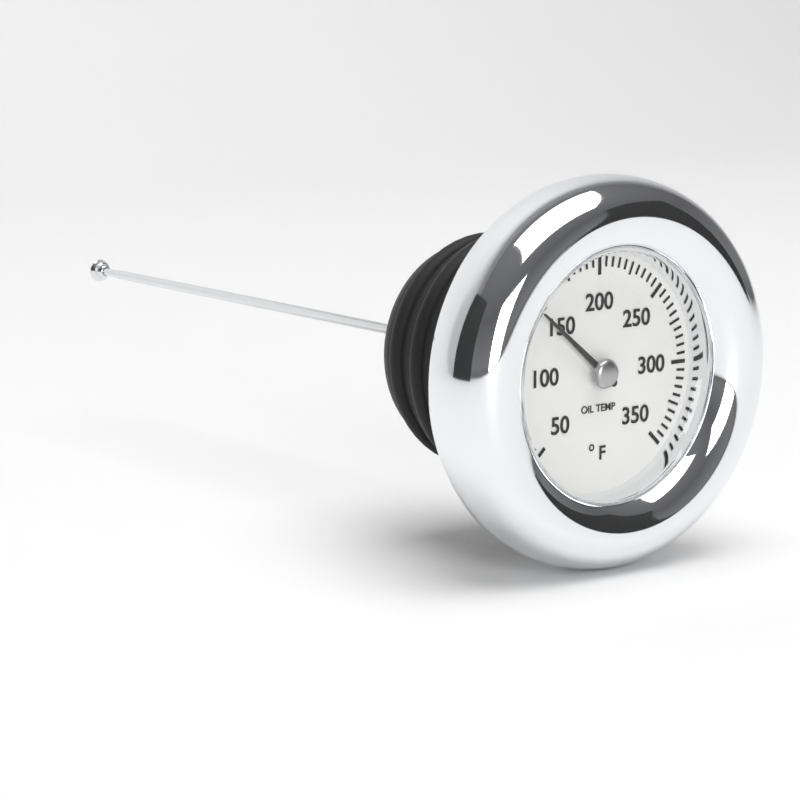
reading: 145 °F
